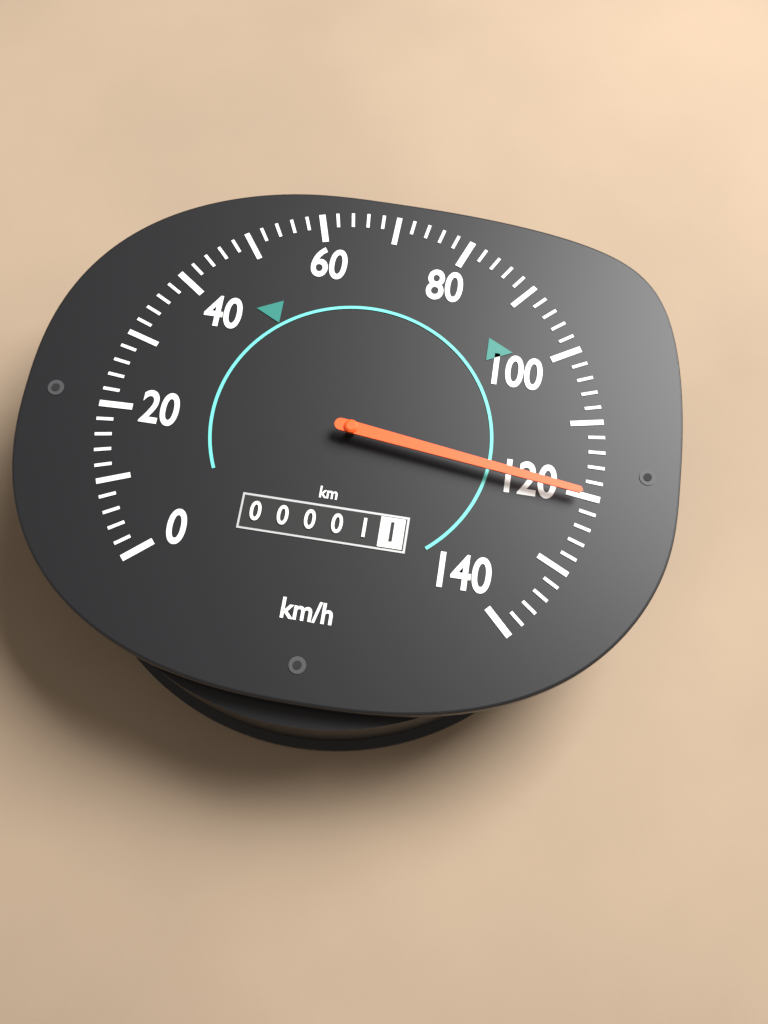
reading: 120 km/h
